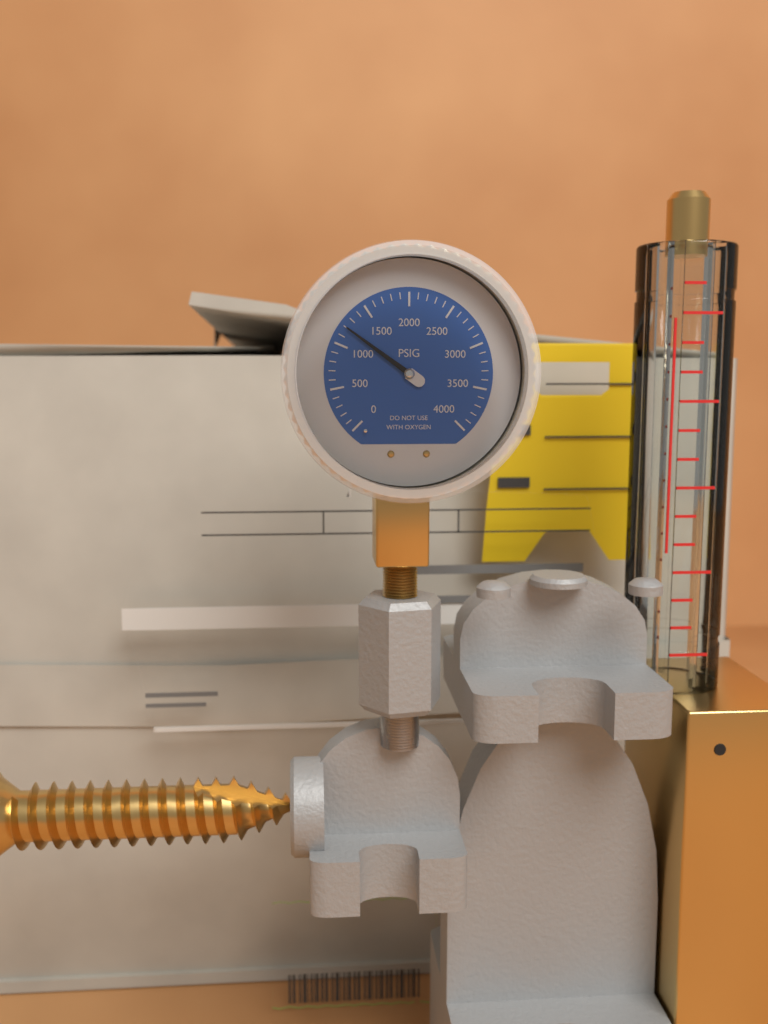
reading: 1200 psi
